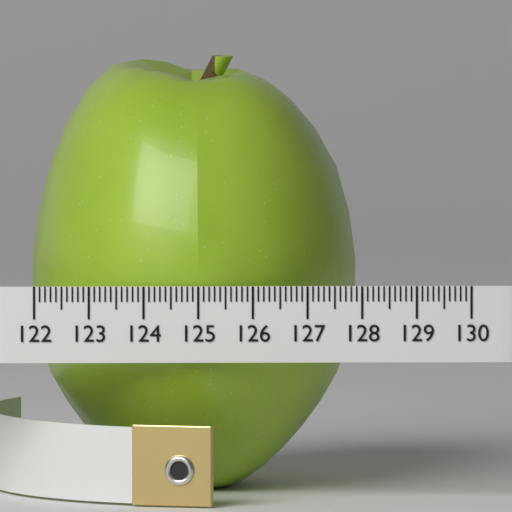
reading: 128.0 (no unit)
